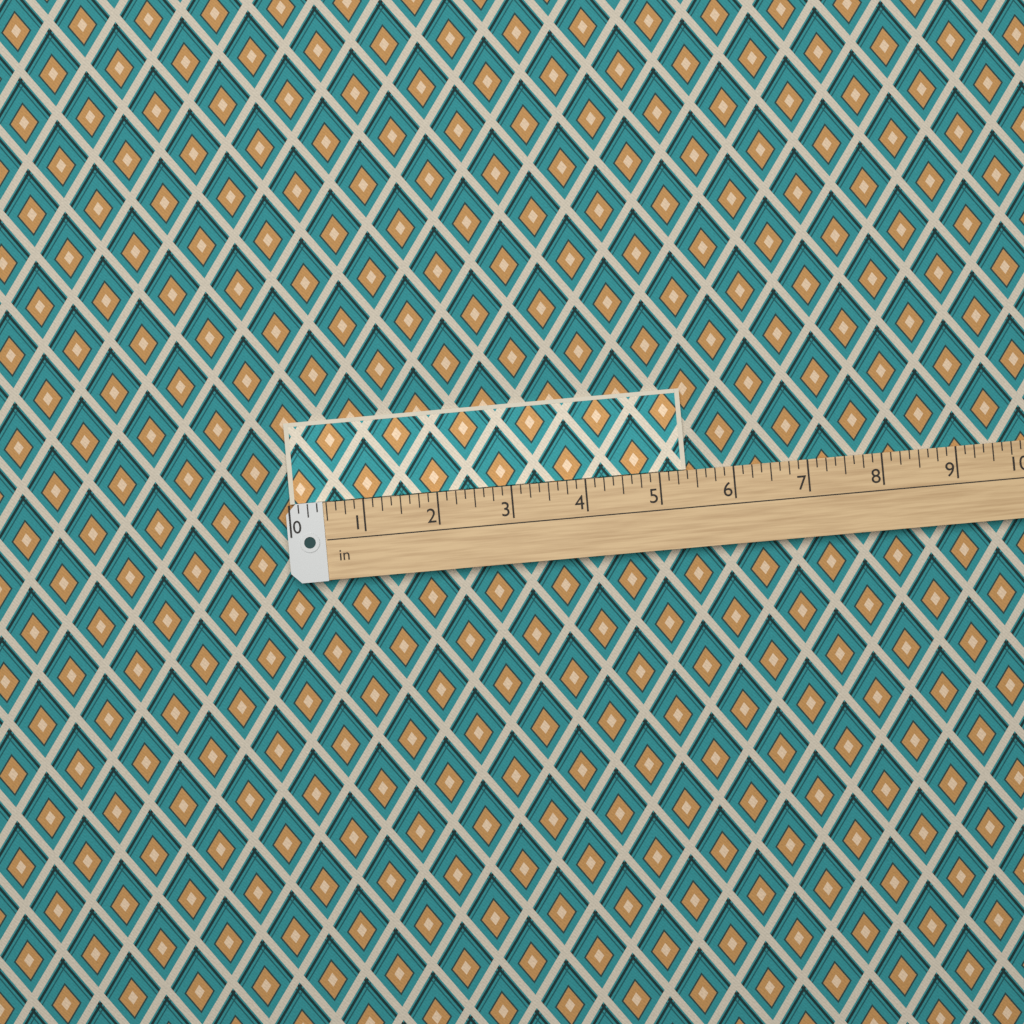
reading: 5.375 in
